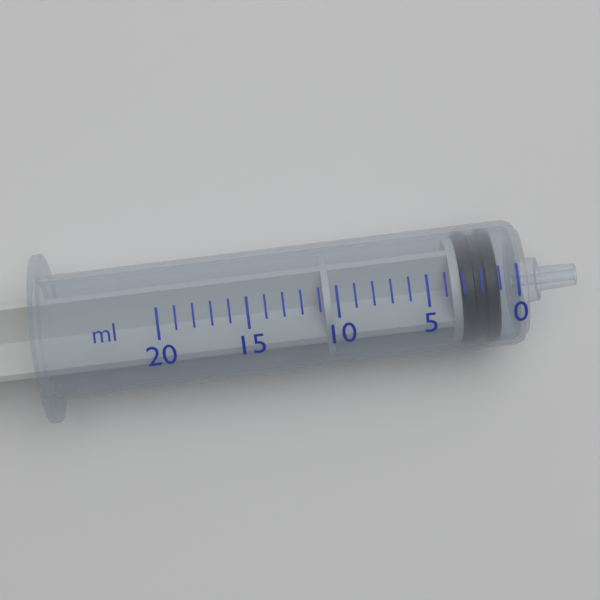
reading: 1 ml
